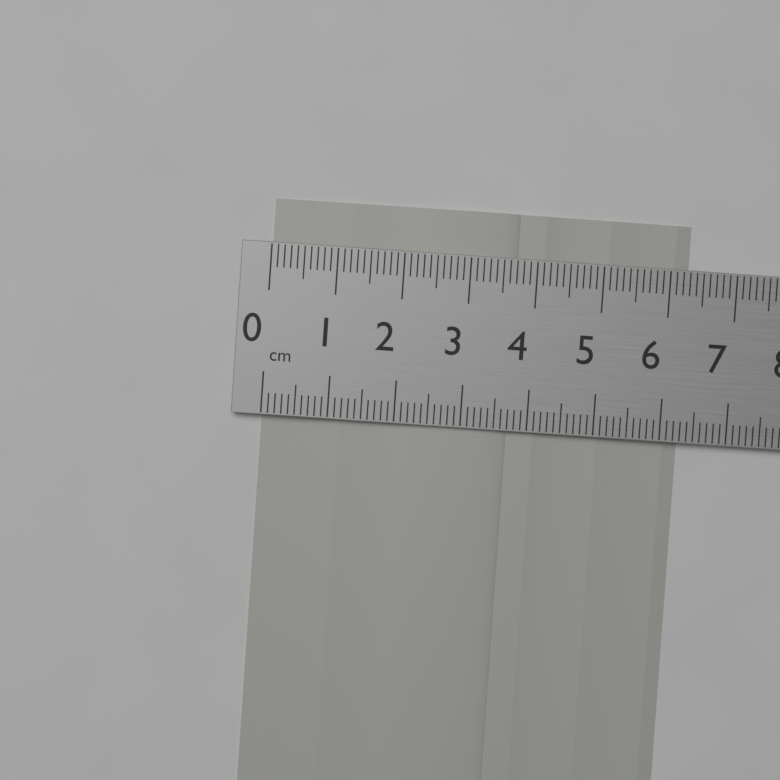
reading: 6.3 cm
